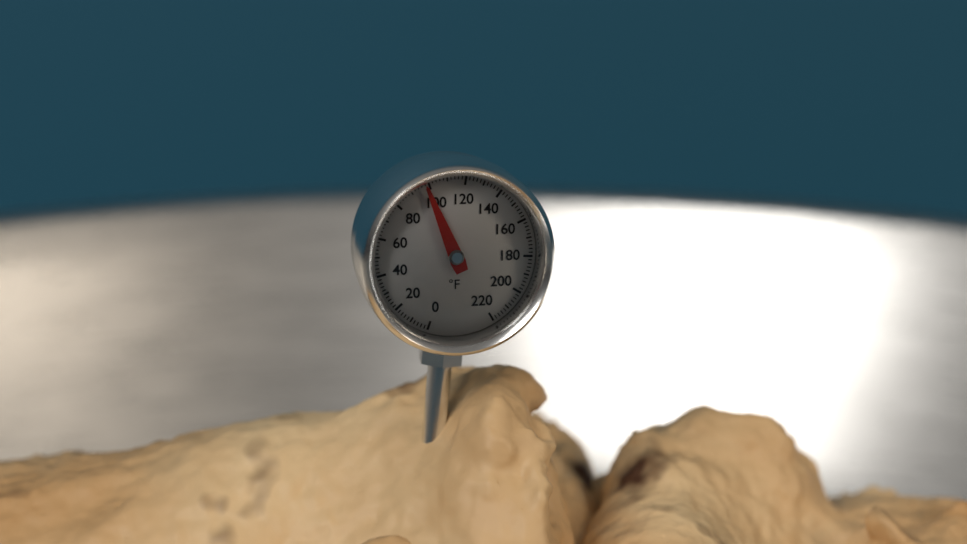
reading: 98 °F
